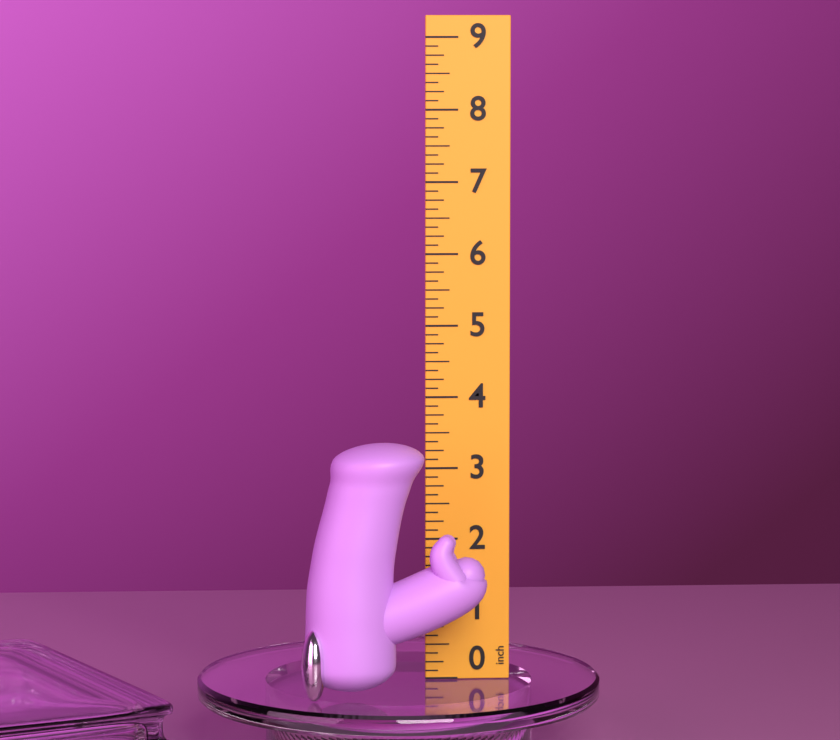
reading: 3.500 inch
